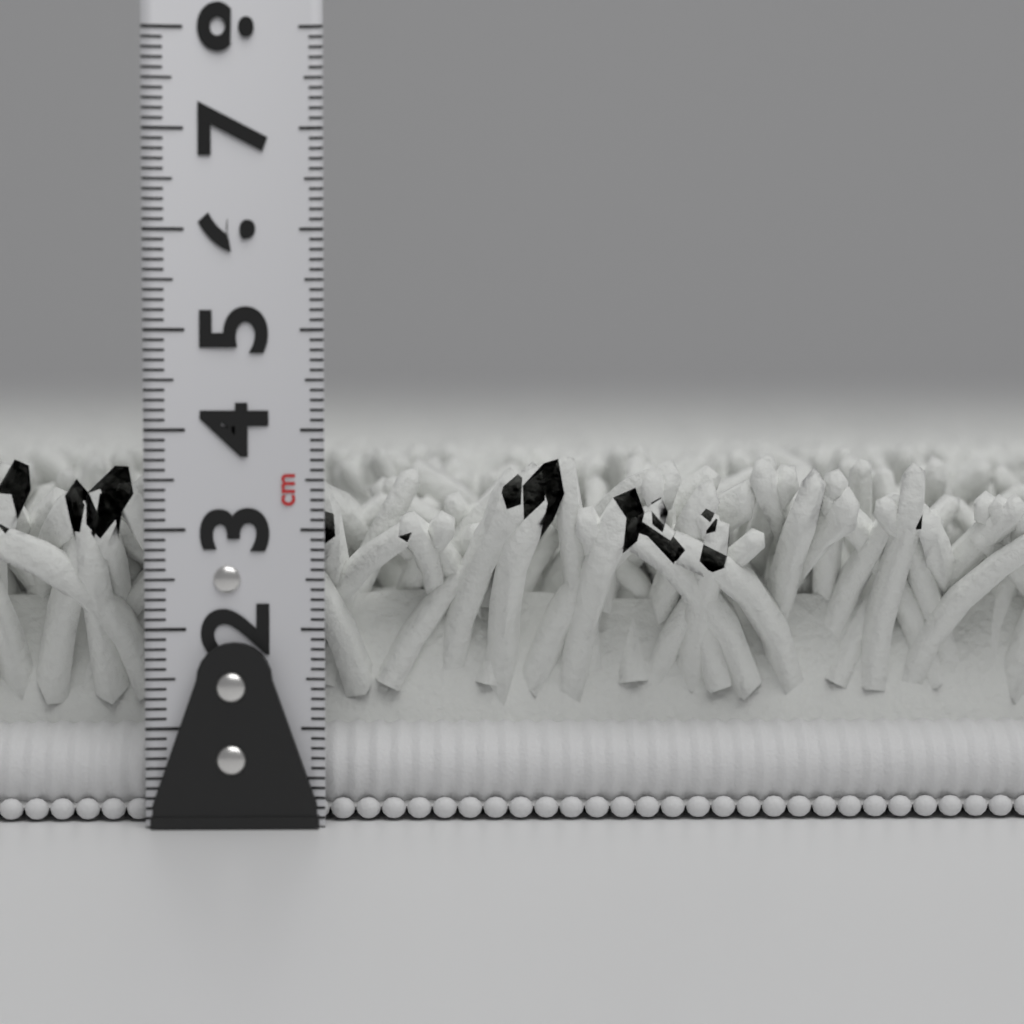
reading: 3.8 cm
